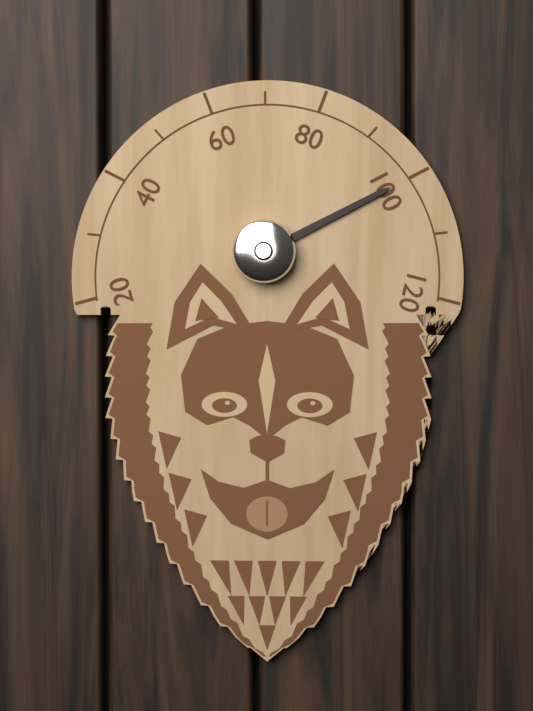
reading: 100 (no unit)
